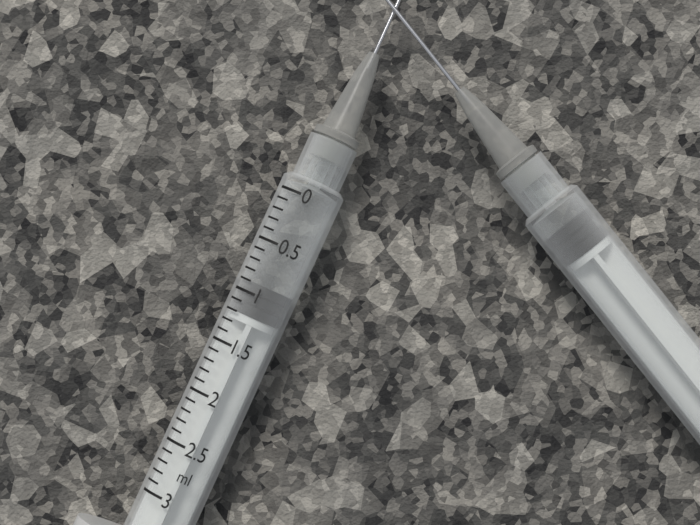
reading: 0.9 ml
